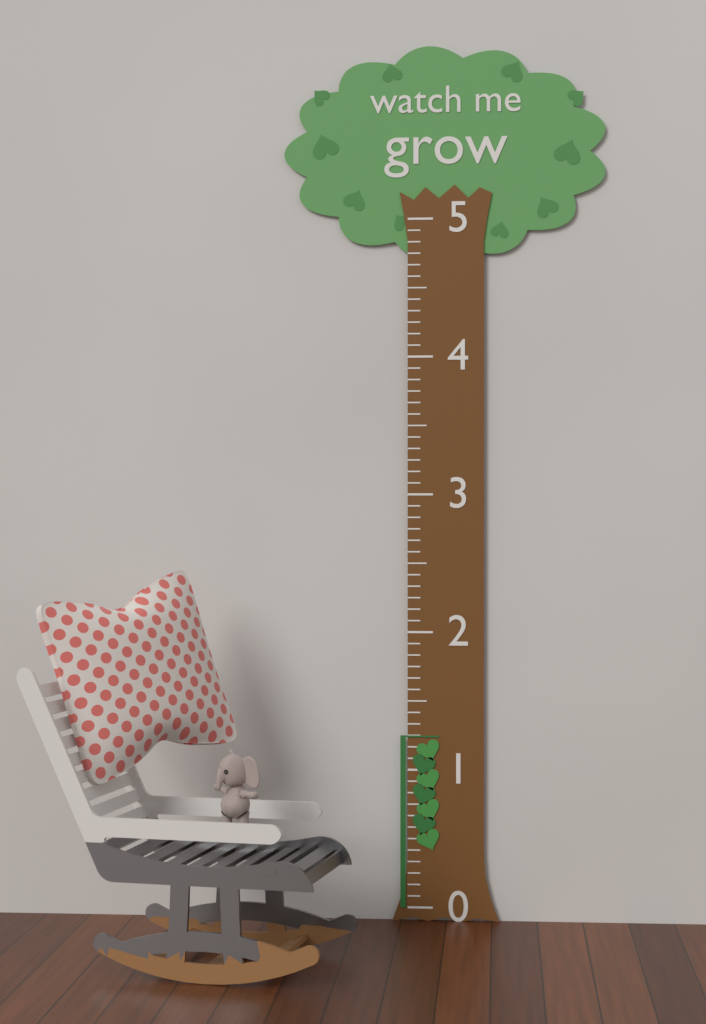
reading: 1.250000 (no unit)
